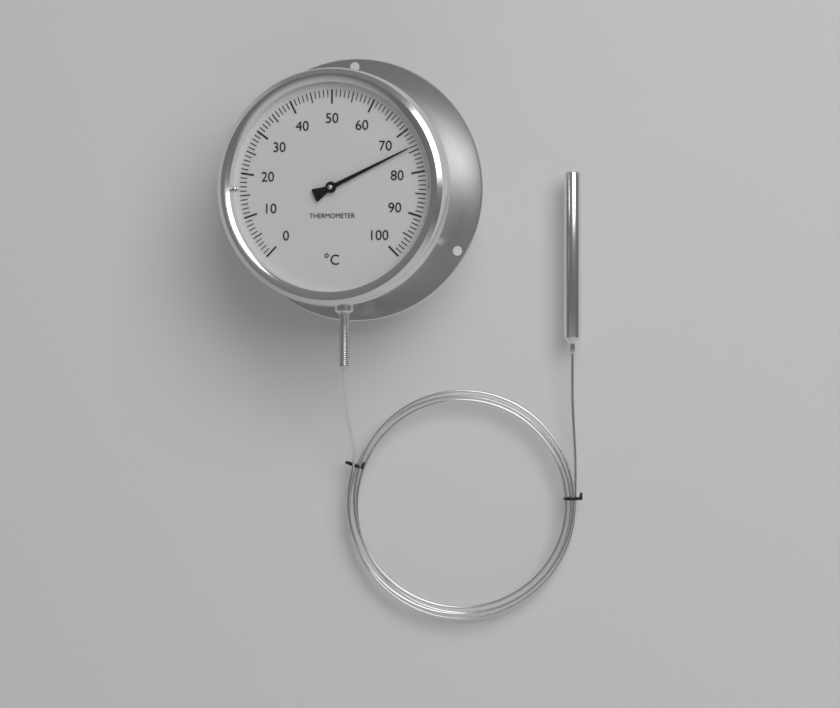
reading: 74 °C
